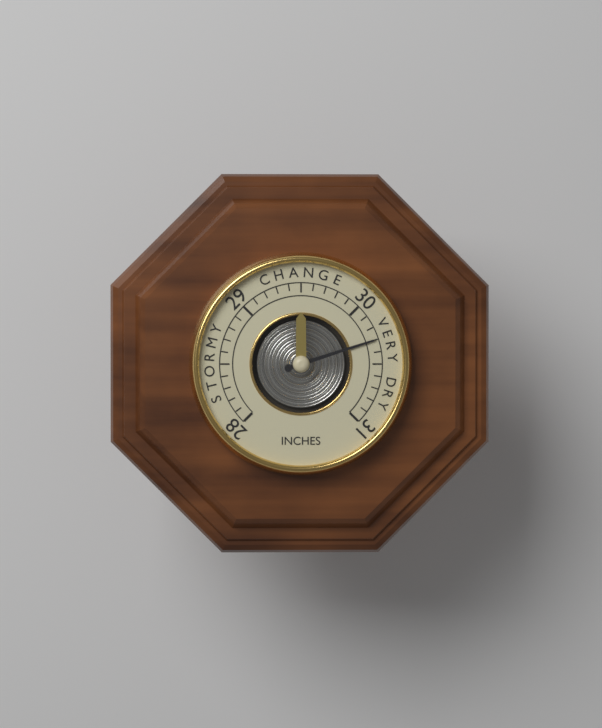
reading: 30.3 inches
